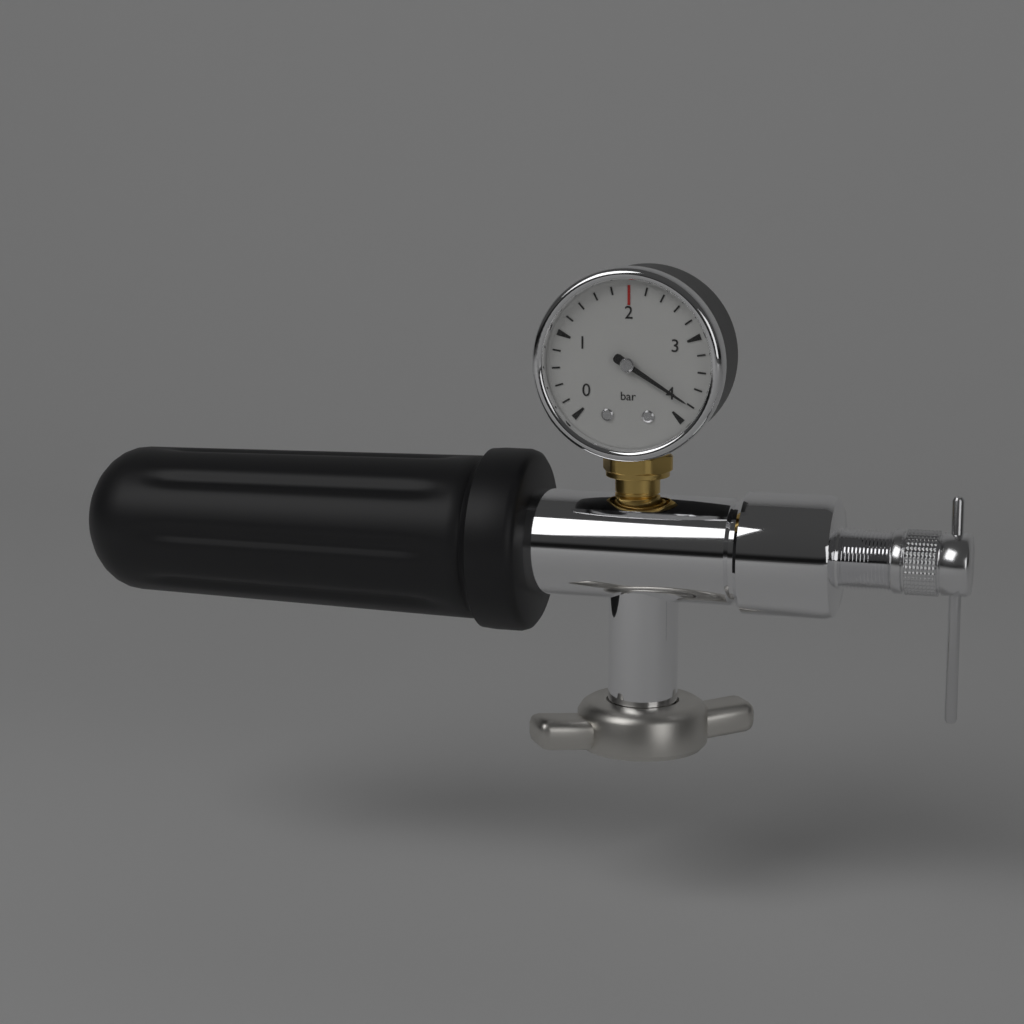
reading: 3.8 bar
